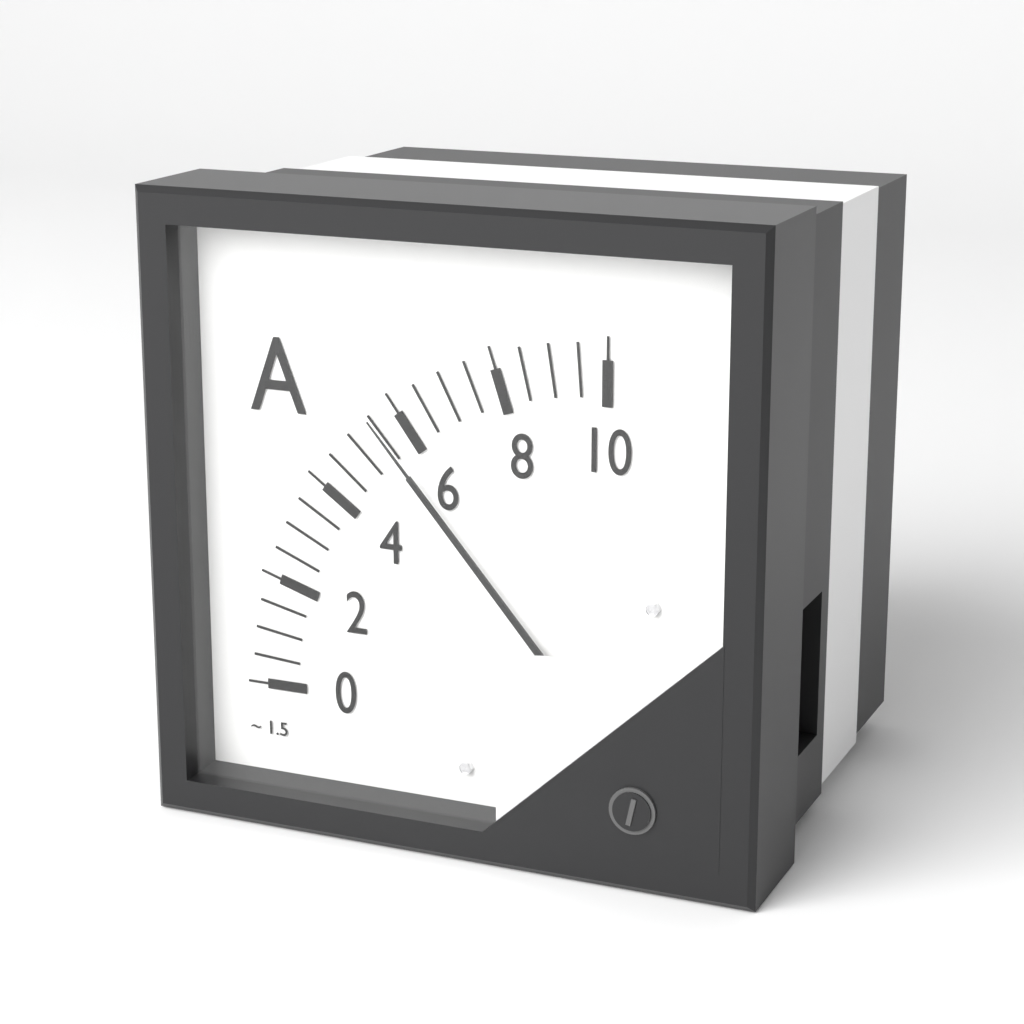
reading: 5.5 A
